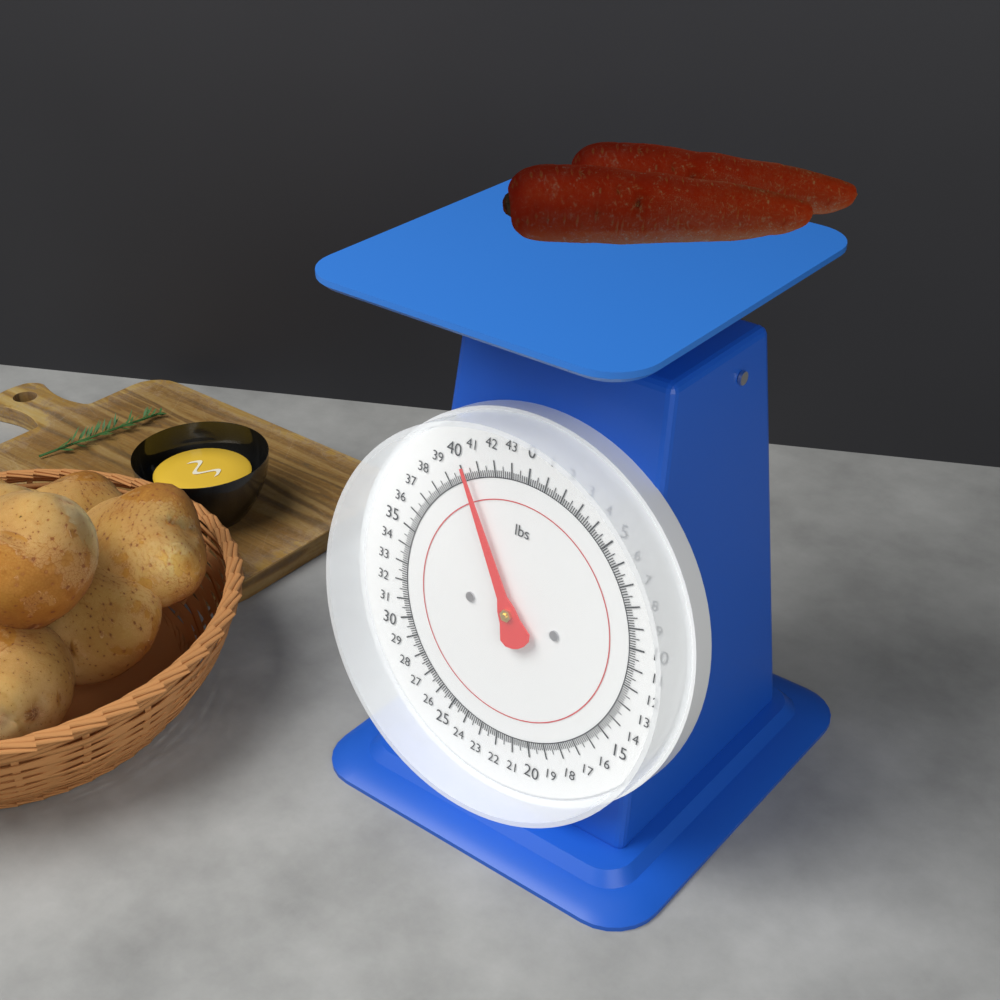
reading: 40.250 lbs
